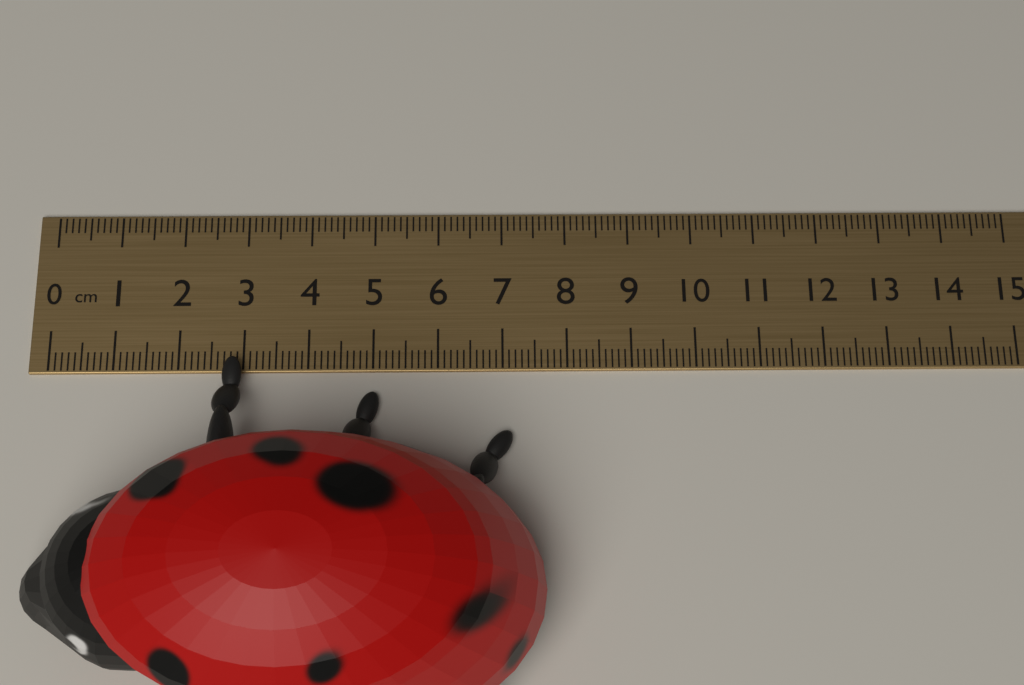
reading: 7.6 cm
